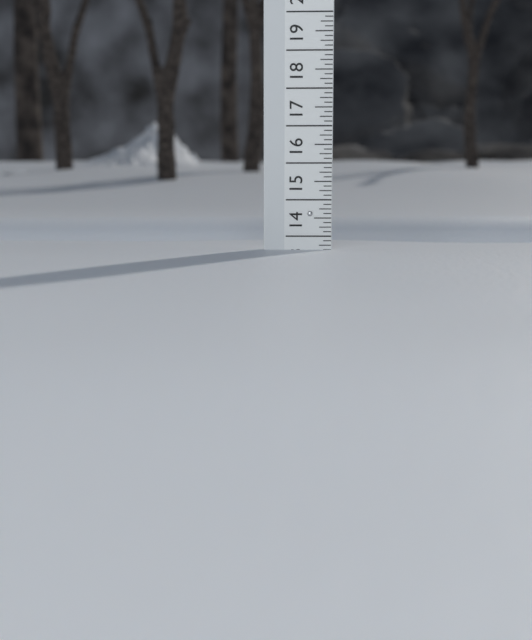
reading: 13.625 (no unit)
